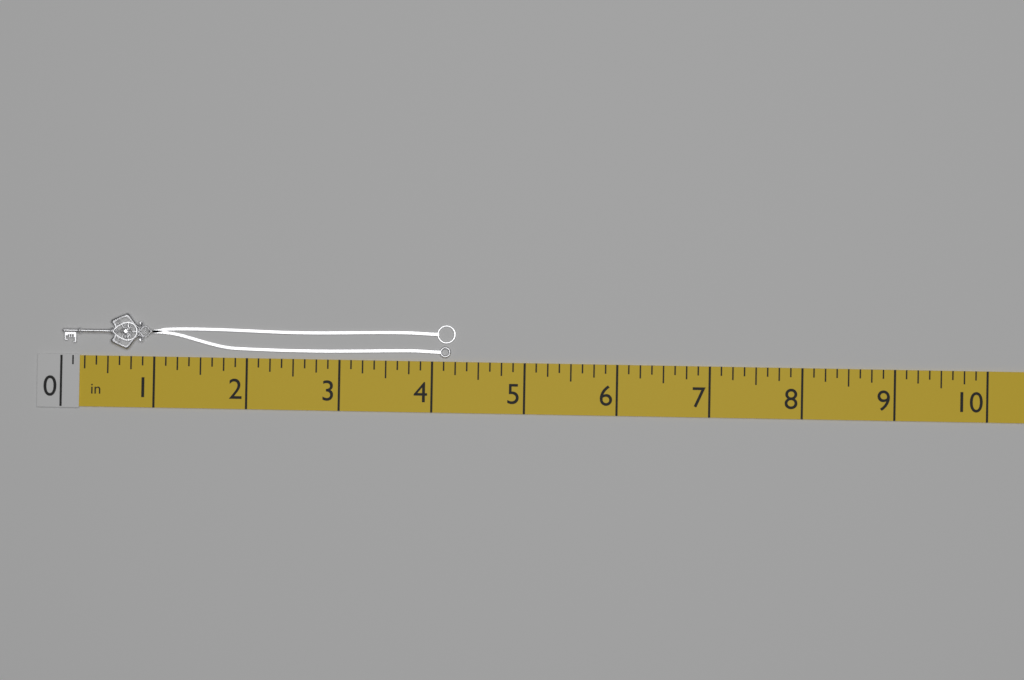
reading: 4.250 in
